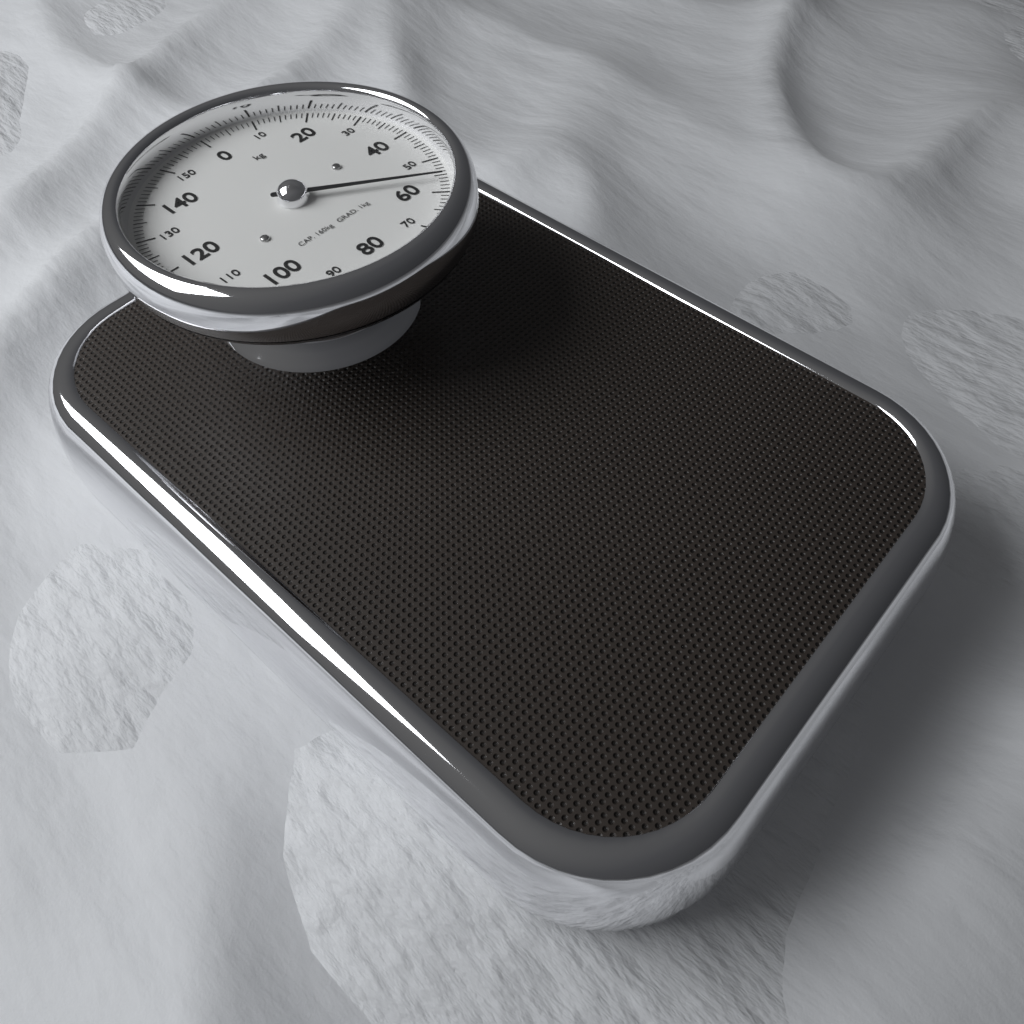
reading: 56 kg
